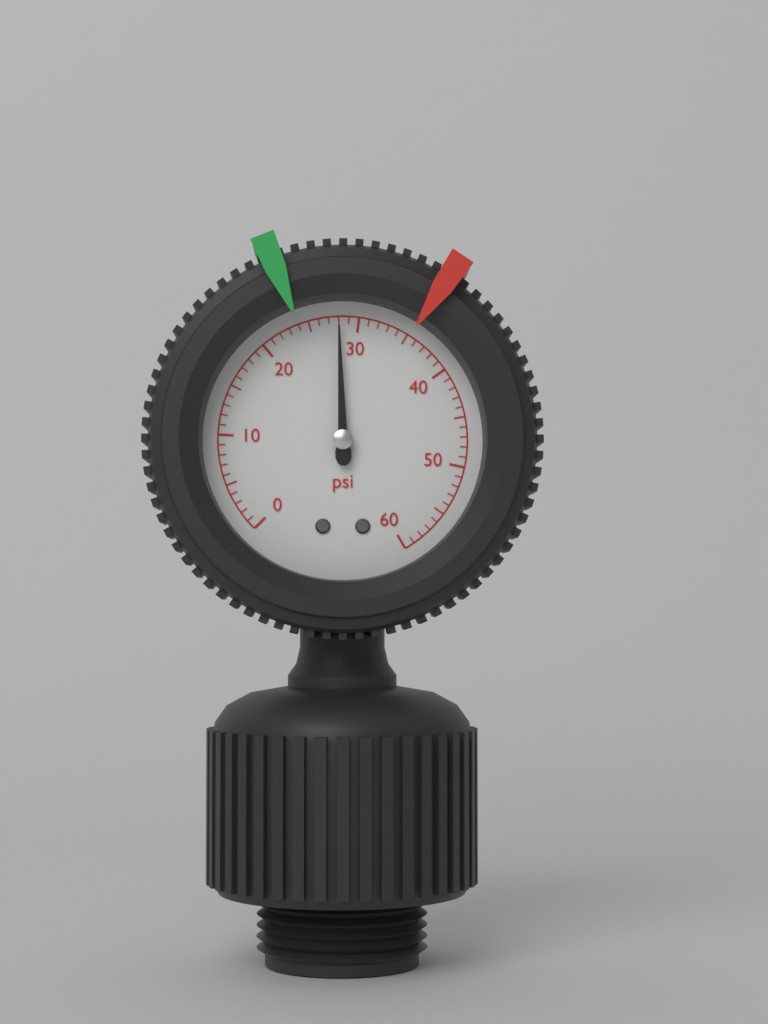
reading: 28 psi
